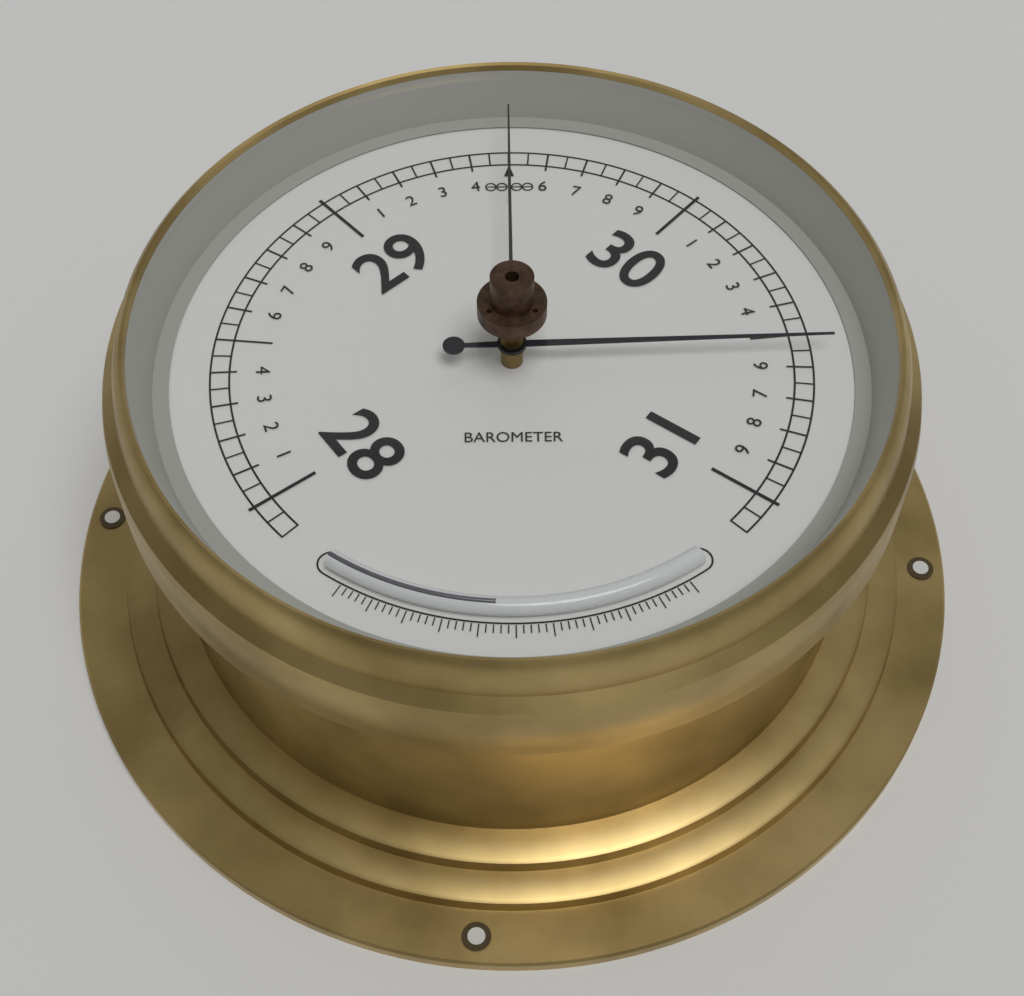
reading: 30.55 (no unit)
